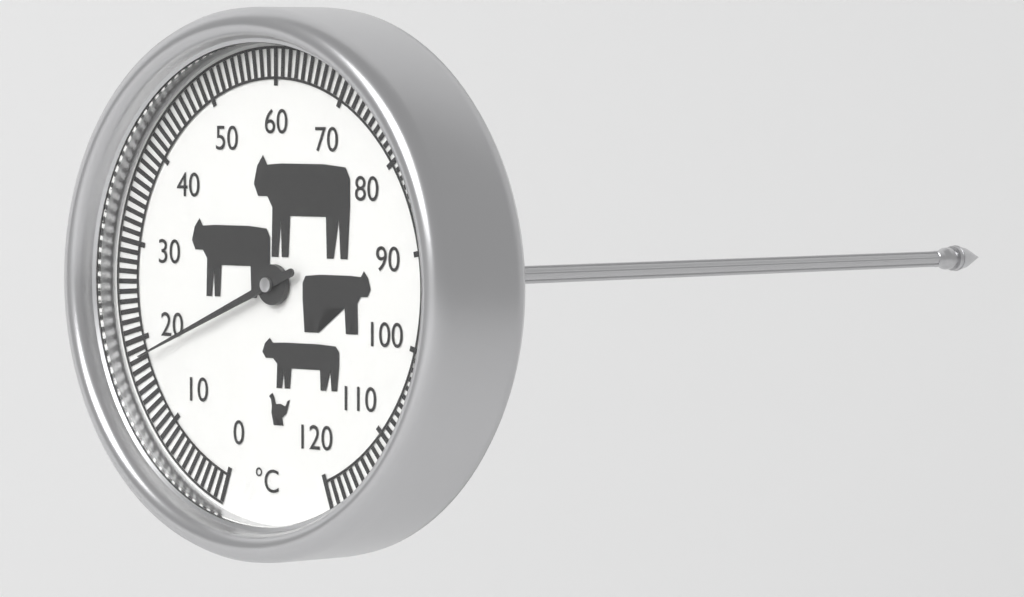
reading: 18 °C
